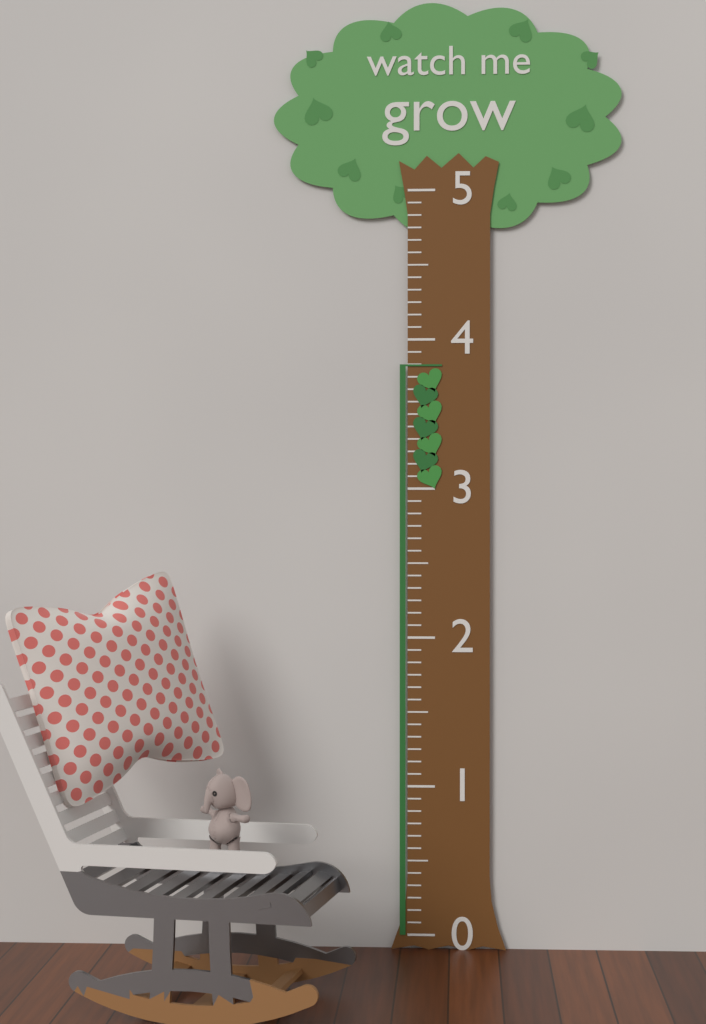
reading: 3.833333 (no unit)
